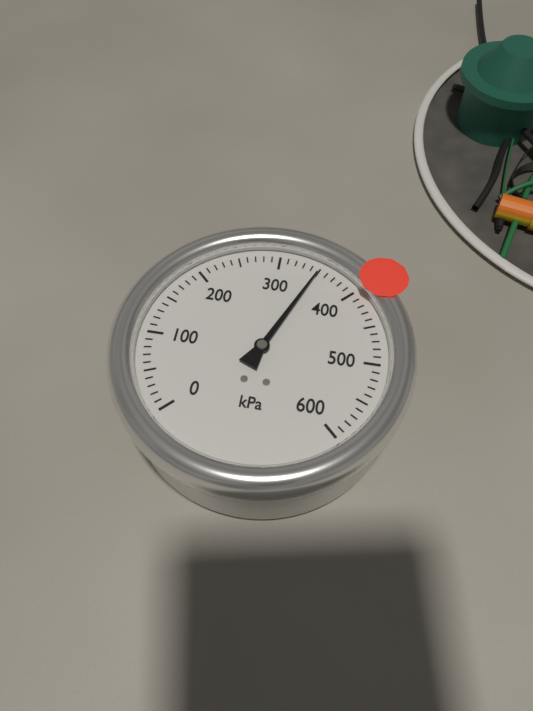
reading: 350 kPa
